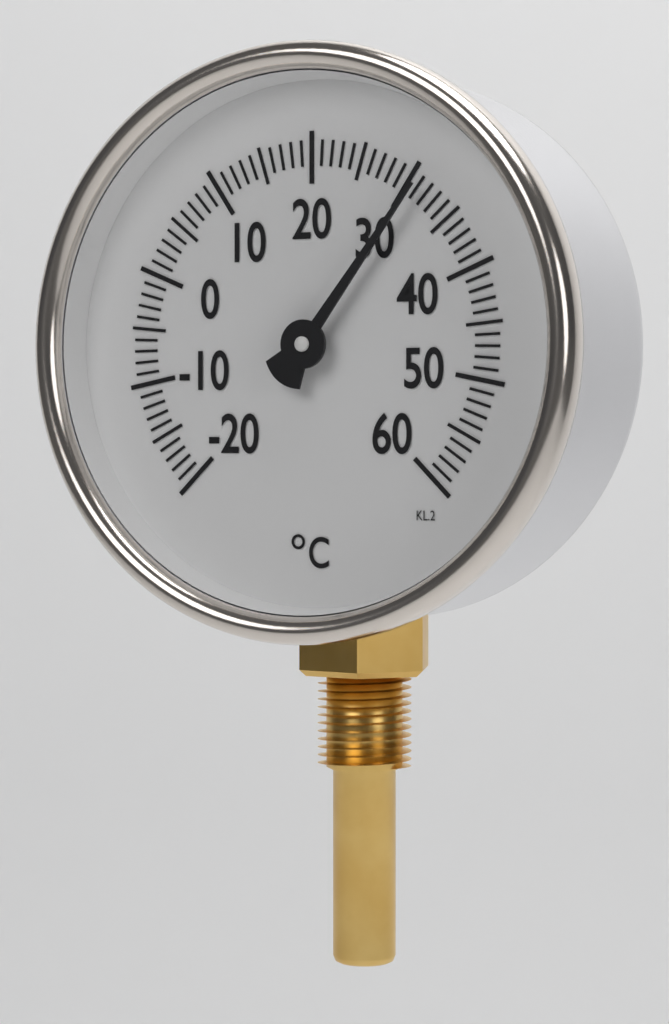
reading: 31 °C
